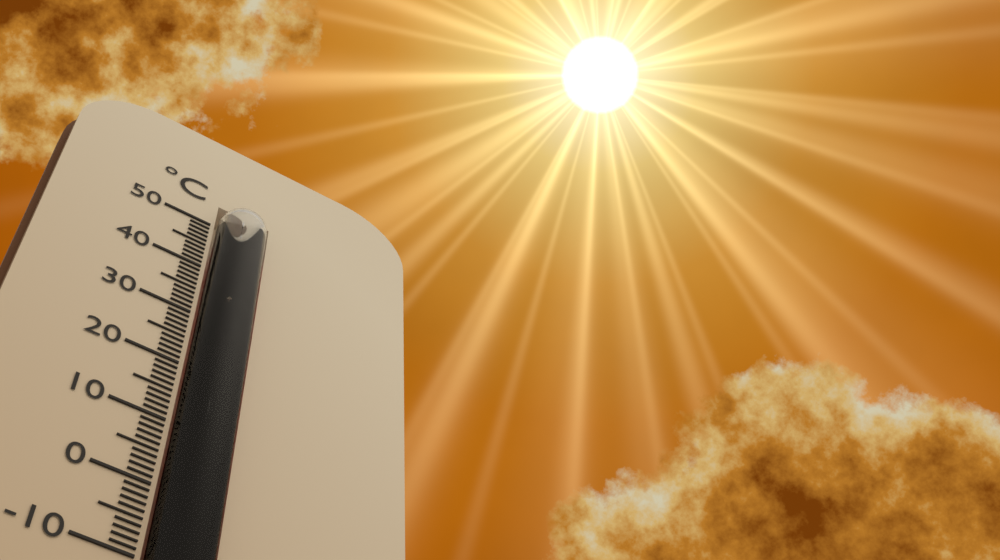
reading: 48 °C
